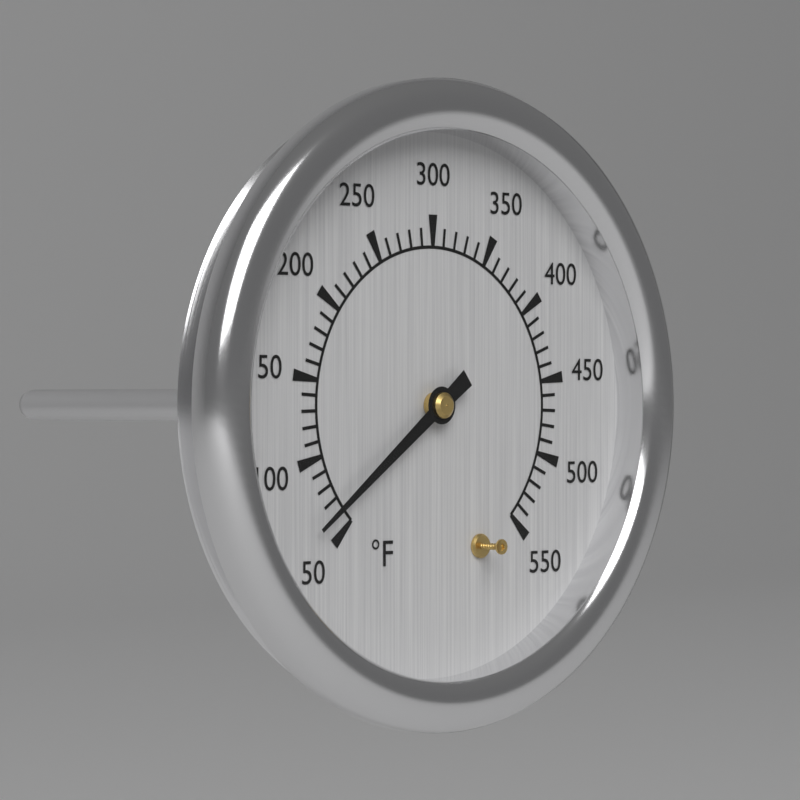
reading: 65 °F
